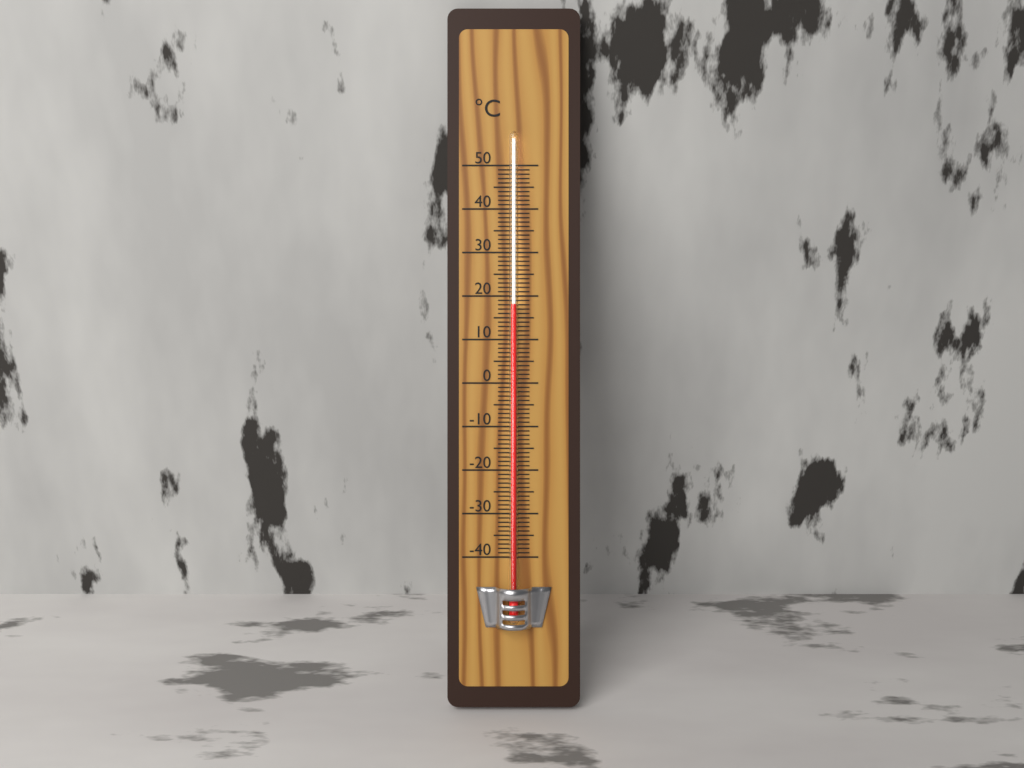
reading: 18 °C
